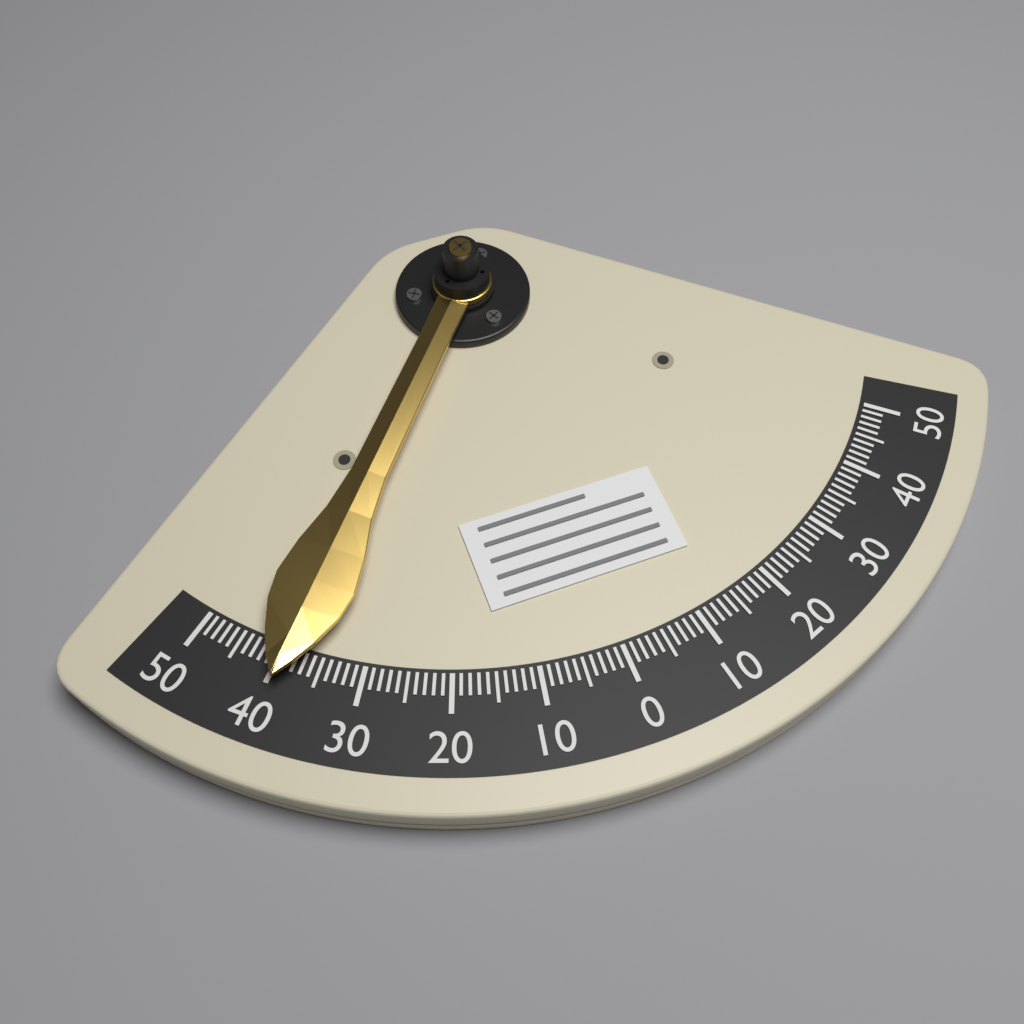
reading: 39 (no unit)
